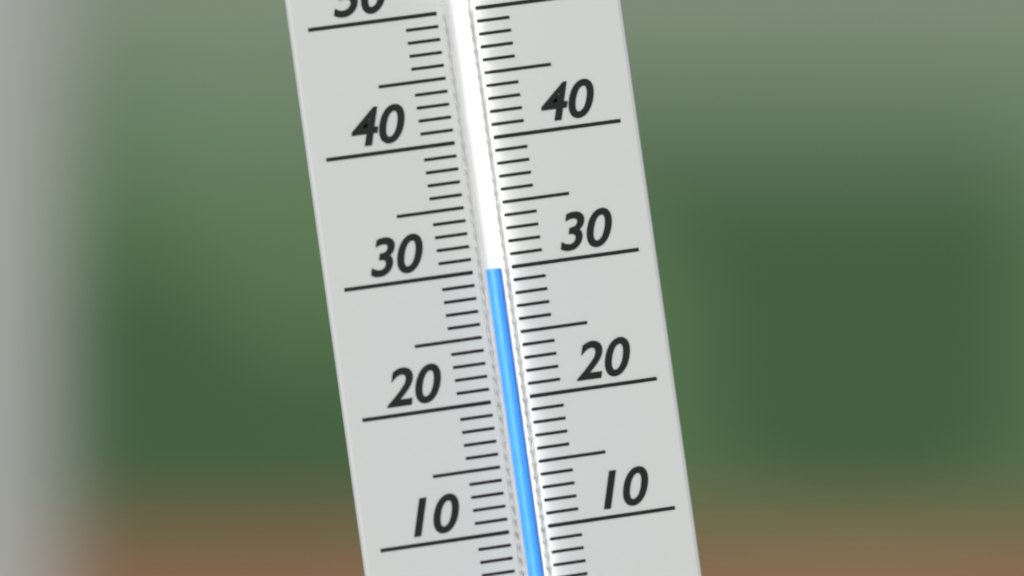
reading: 30 (no unit)
